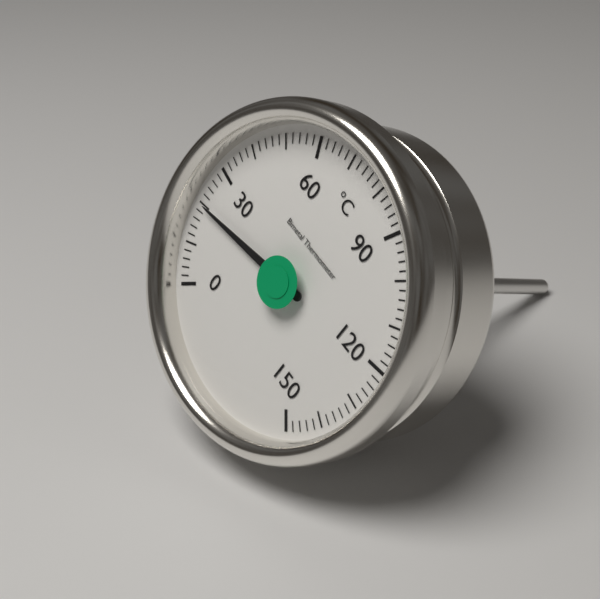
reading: 20 °C
